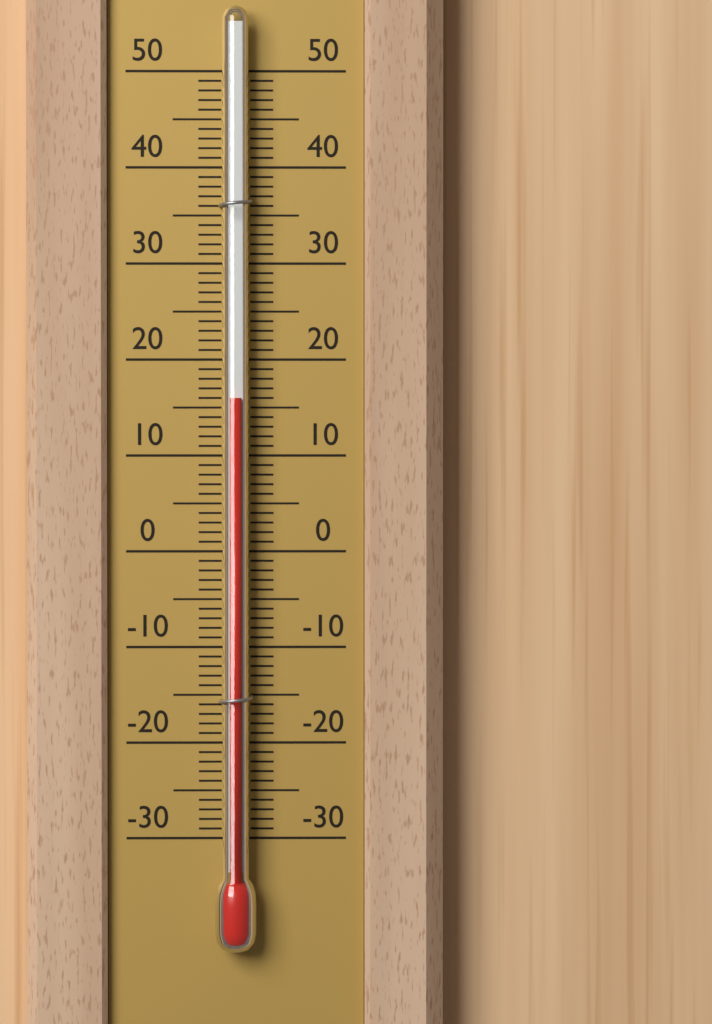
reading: 16 (no unit)
